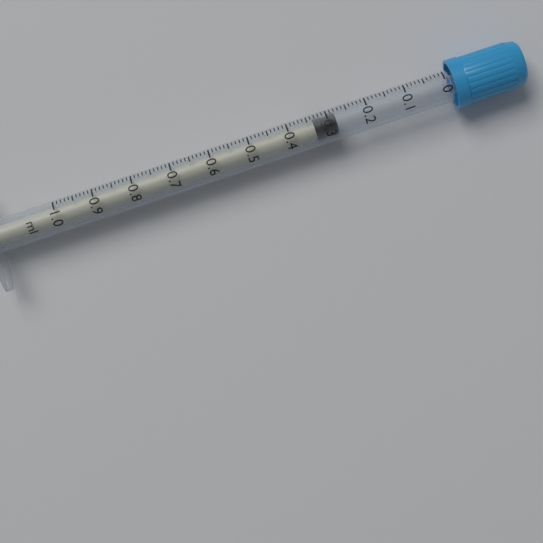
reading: 0.28 ml
